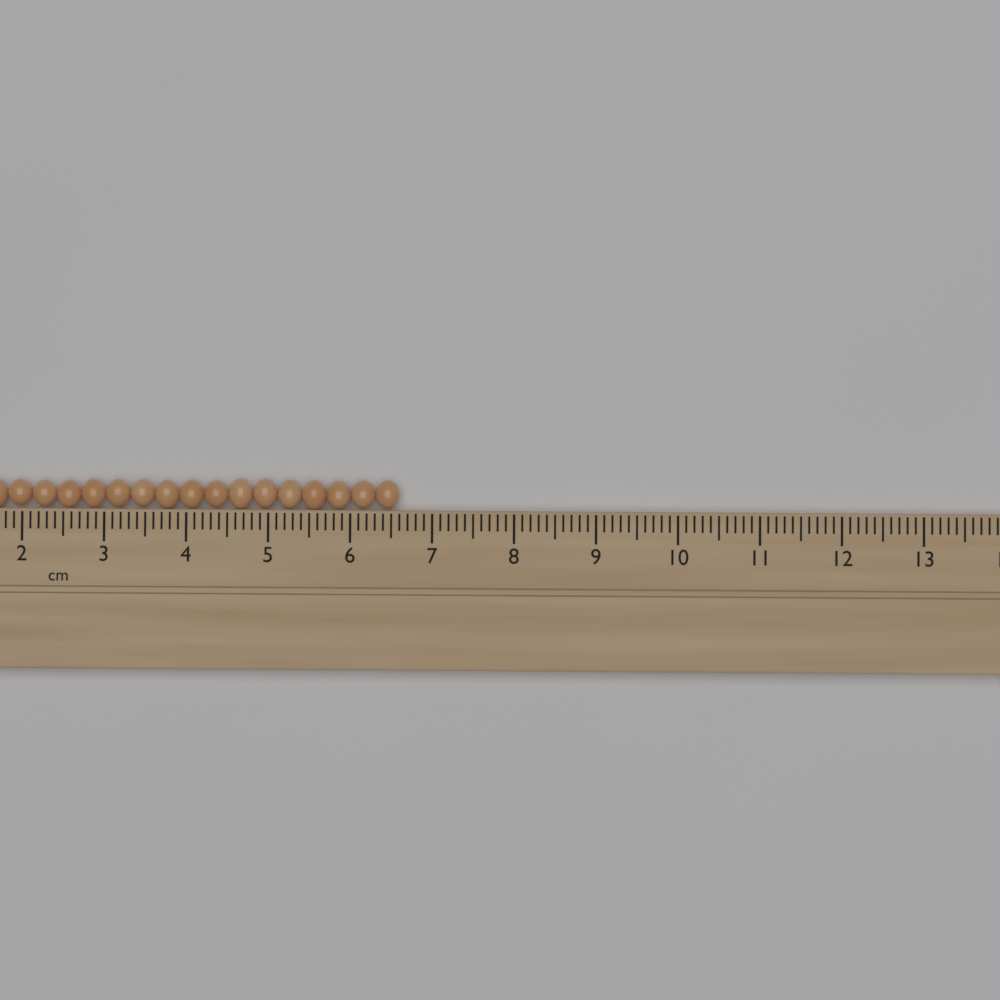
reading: 6.6 cm
